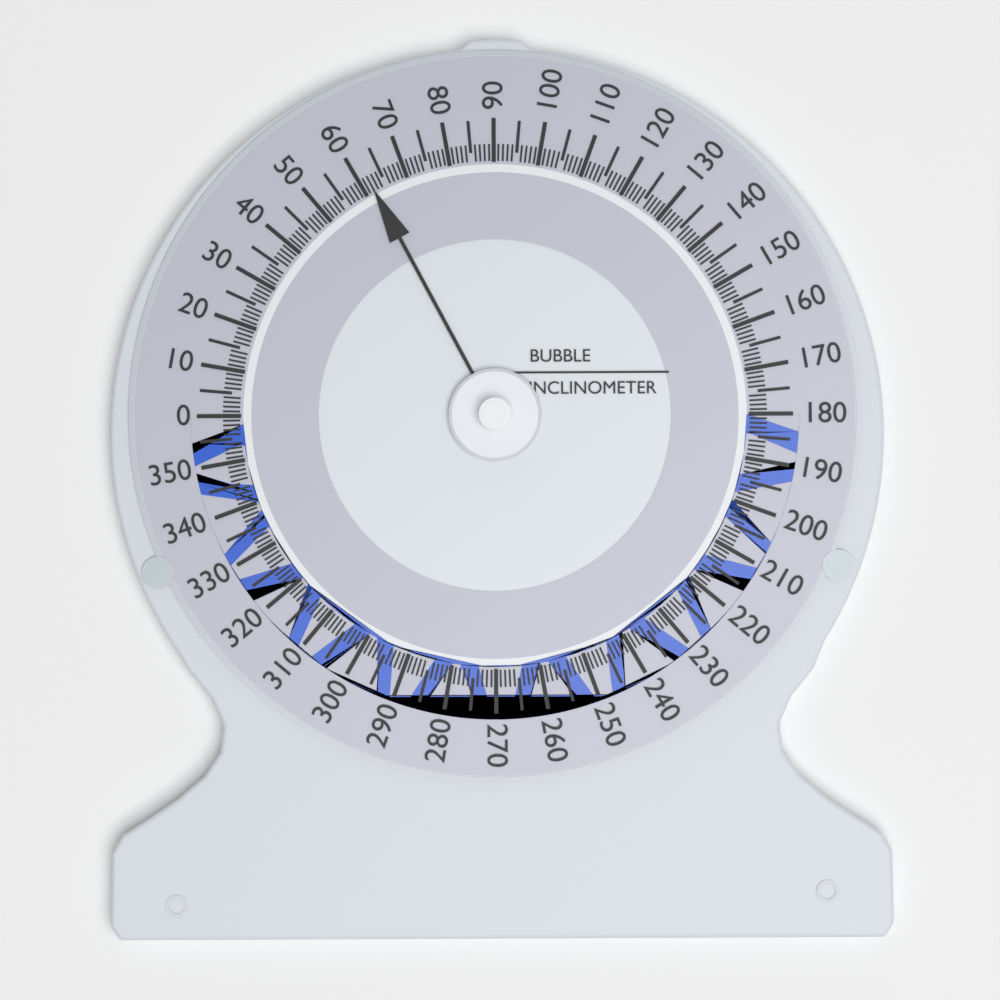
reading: 62 (no unit)
